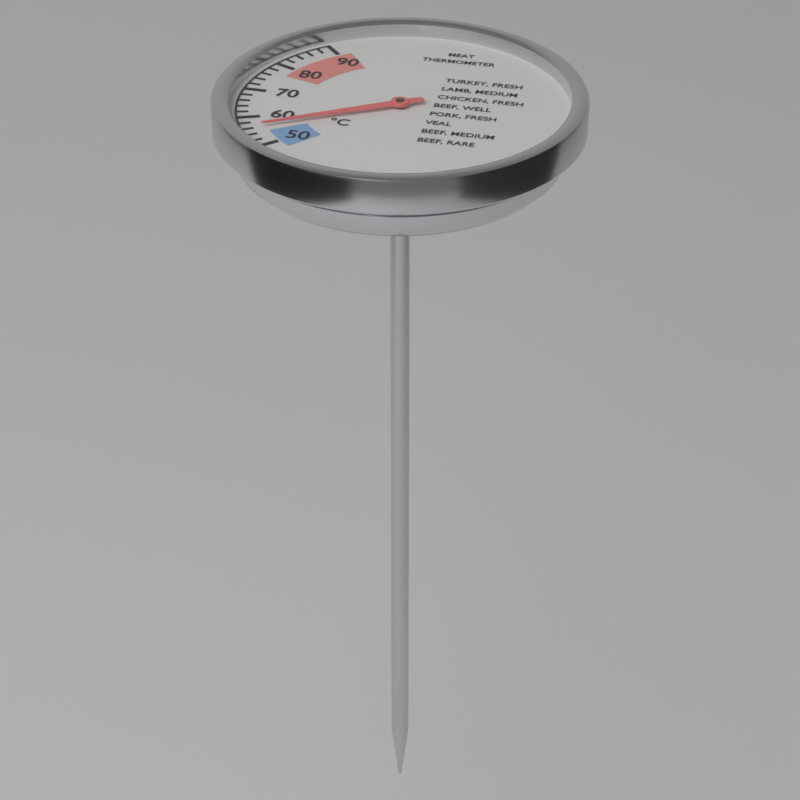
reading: 56 °C
